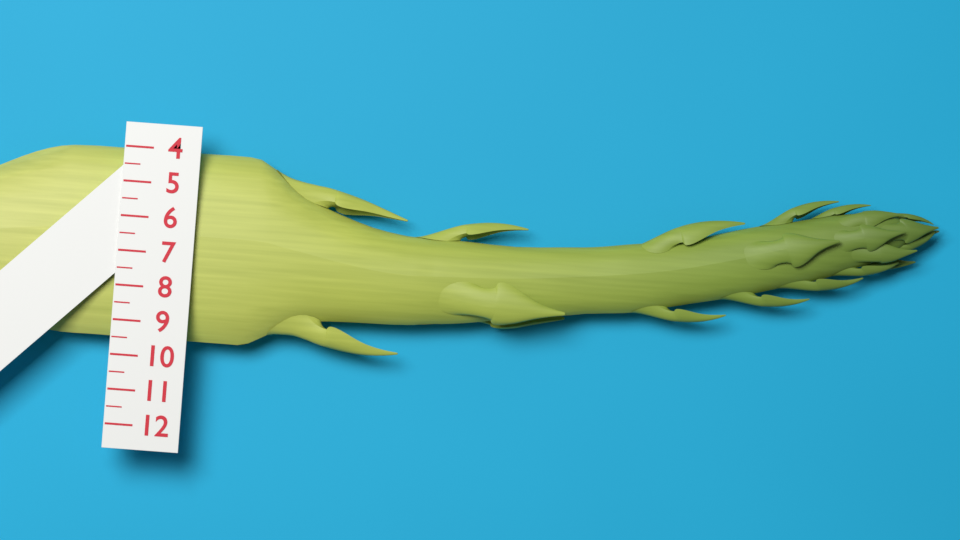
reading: 9.5 (no unit)
